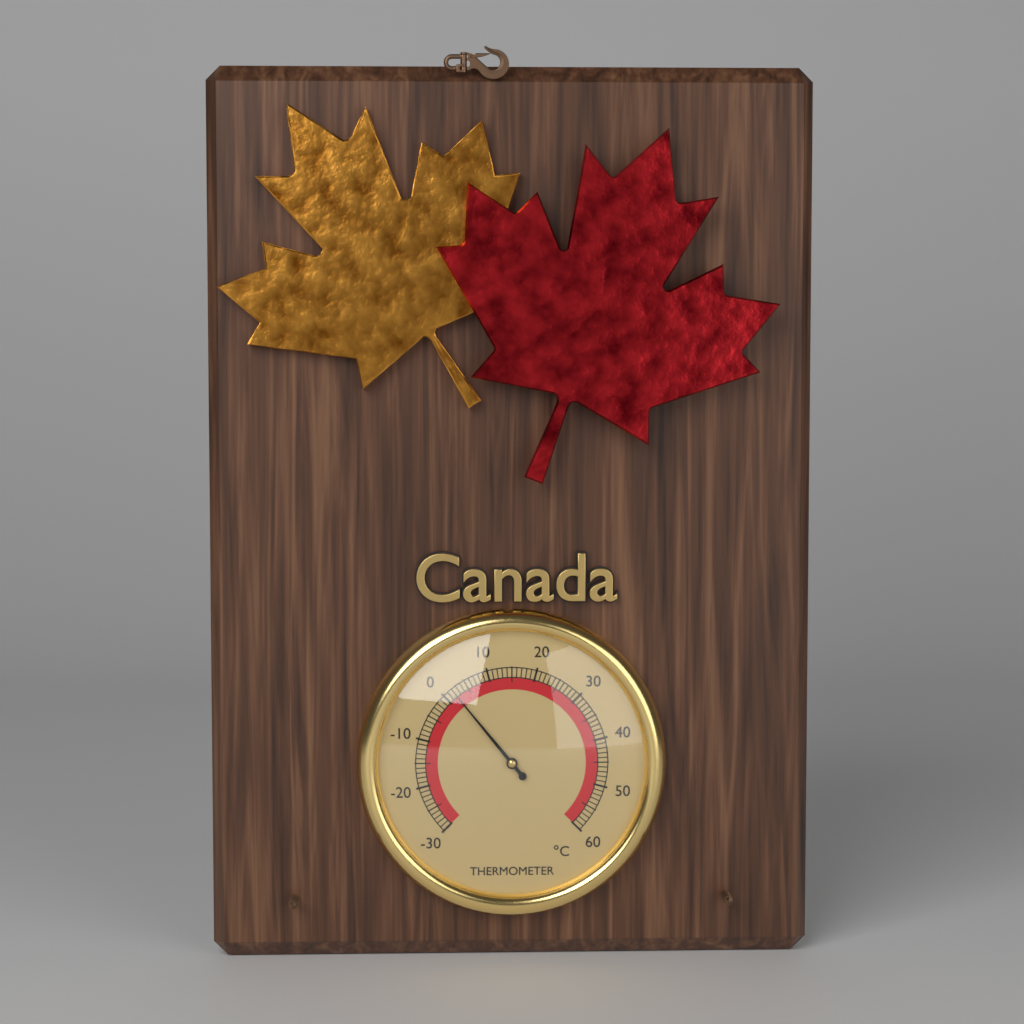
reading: 2 °C
